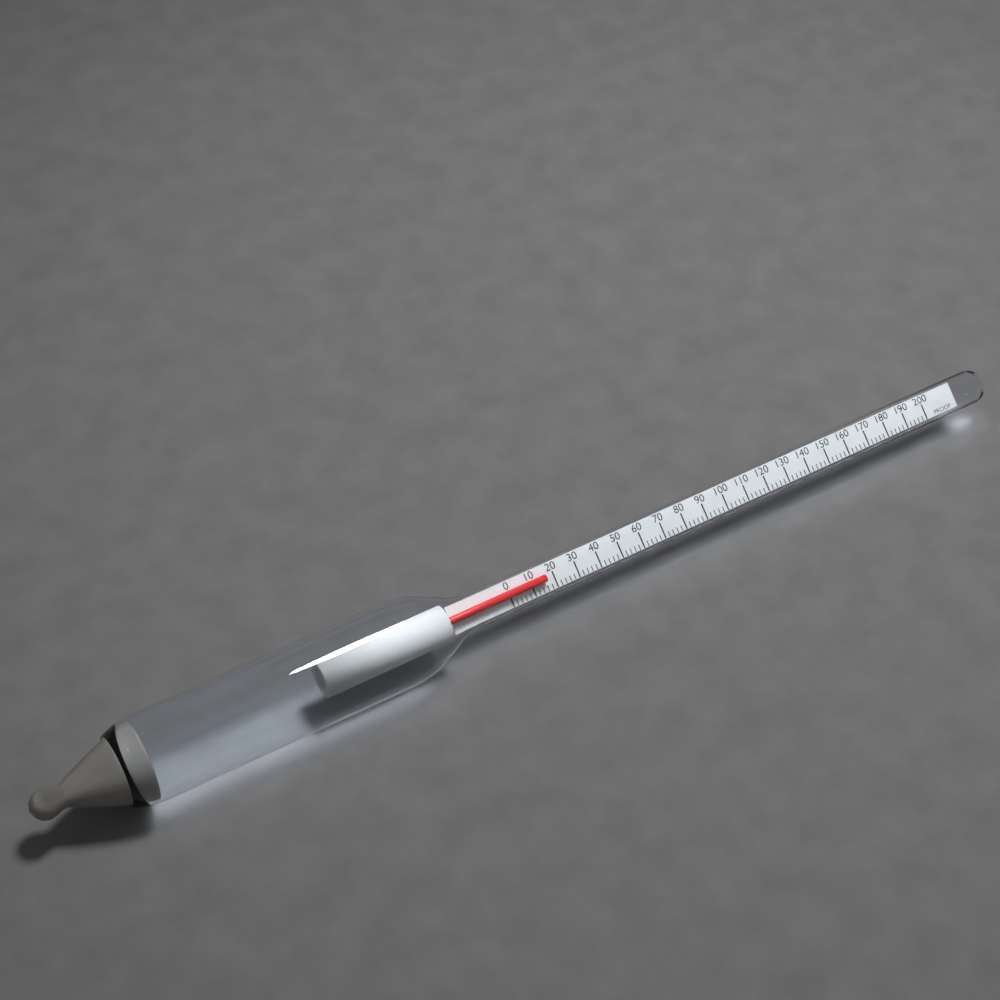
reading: 16 proof
